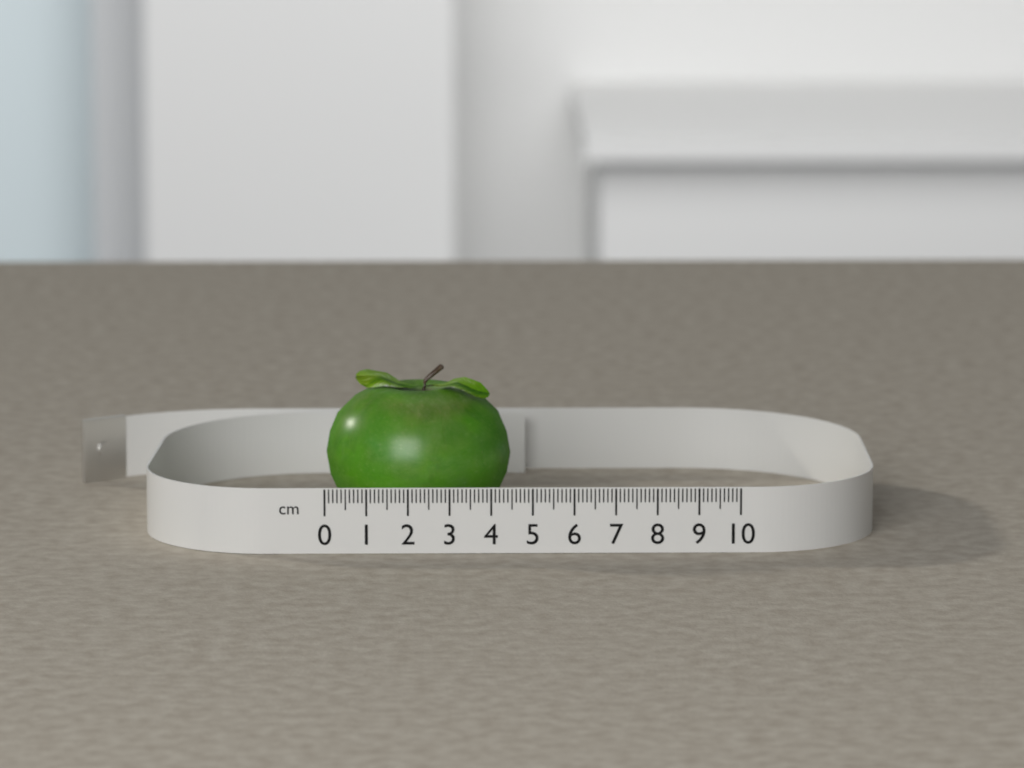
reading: 4.5 cm
